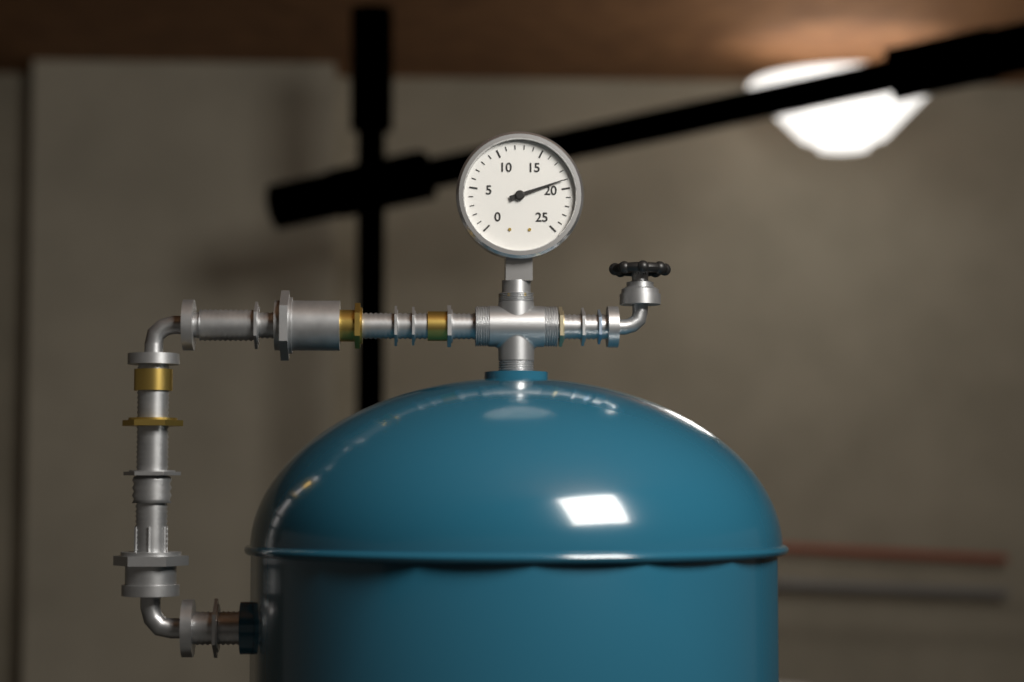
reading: 19 (no unit)
